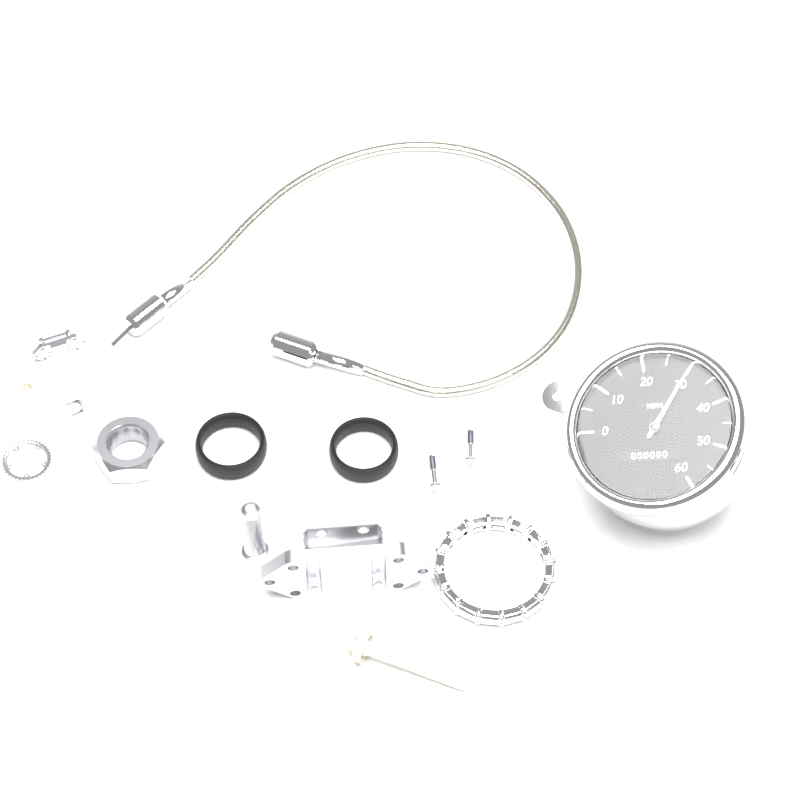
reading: 30 mph
